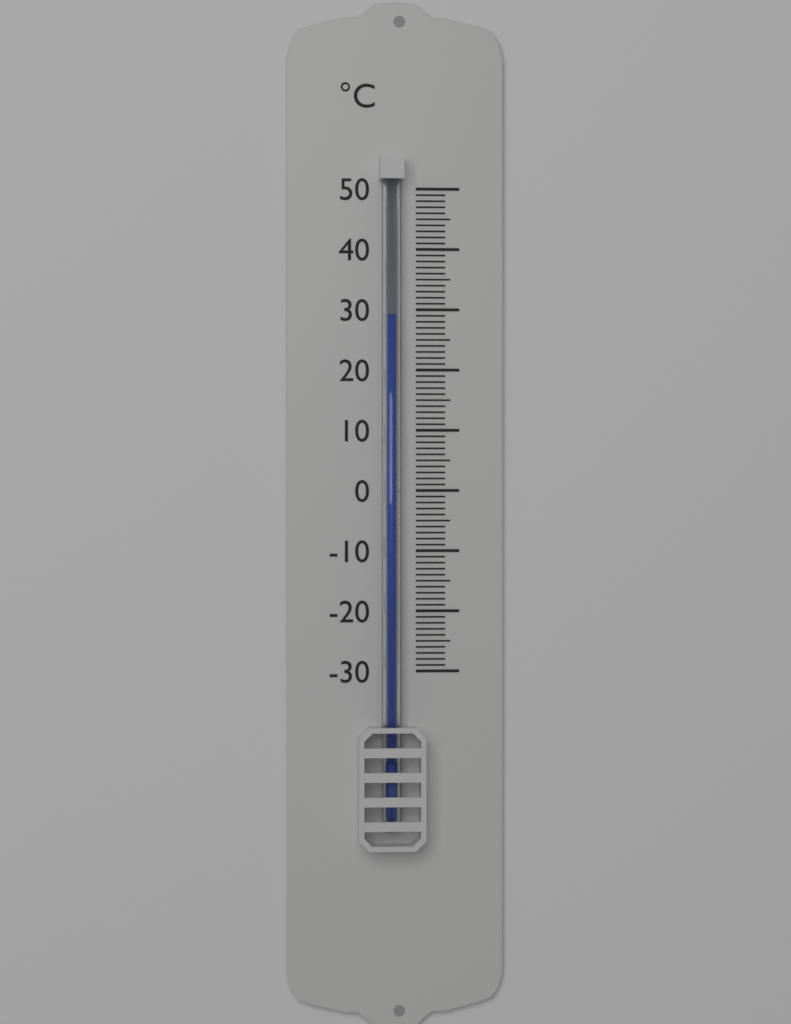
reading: 29 °C
